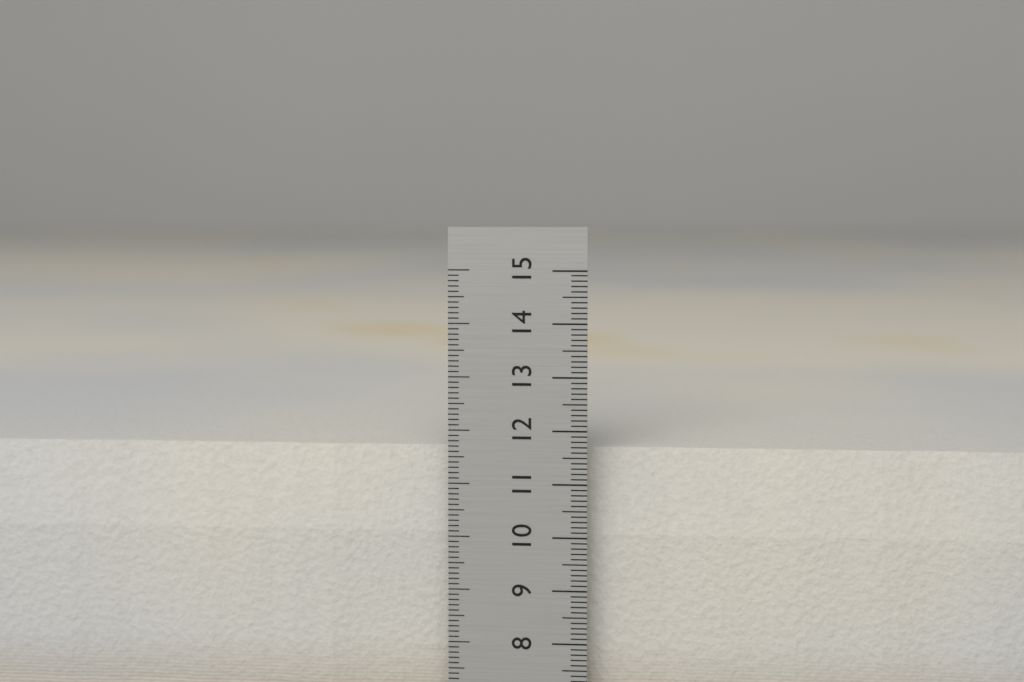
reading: 11.6 cm
